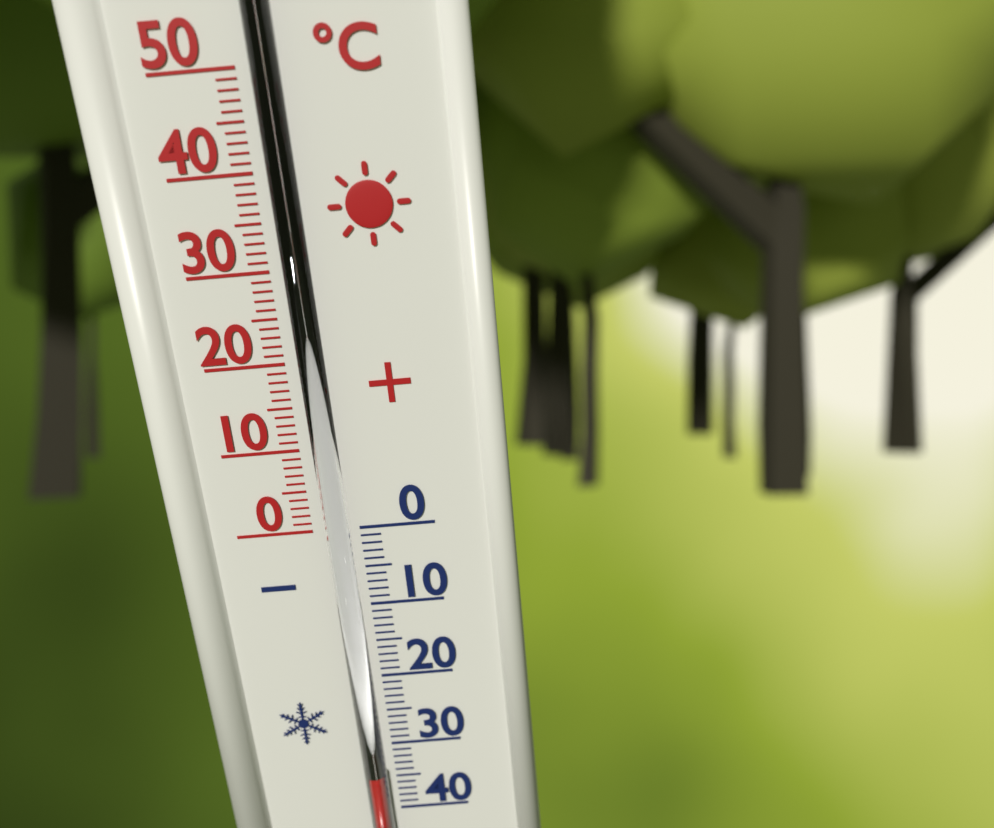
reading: -33 °C
